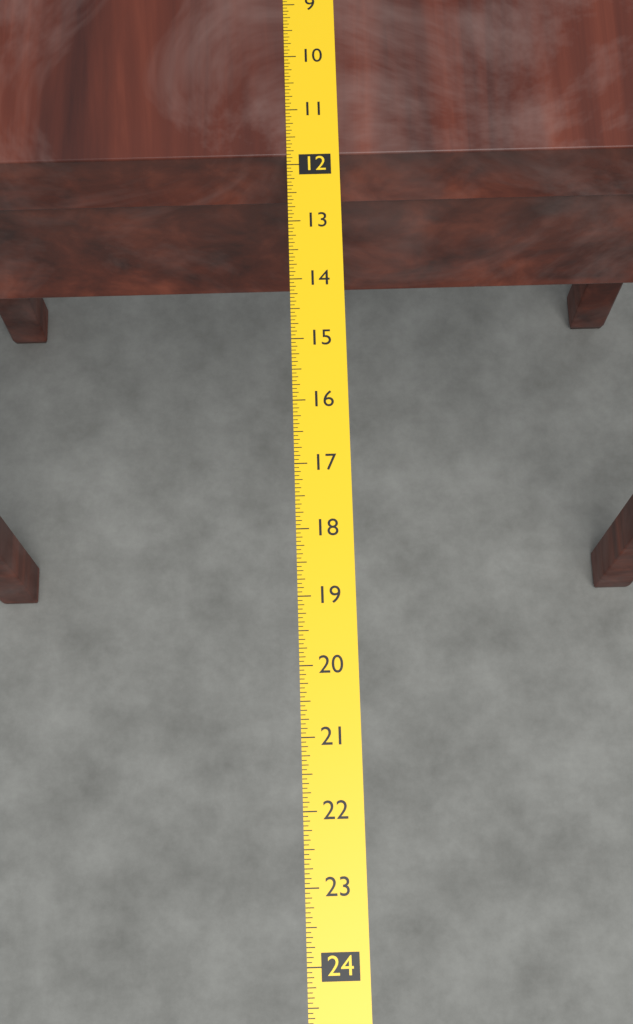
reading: 11.8125 (no unit)
